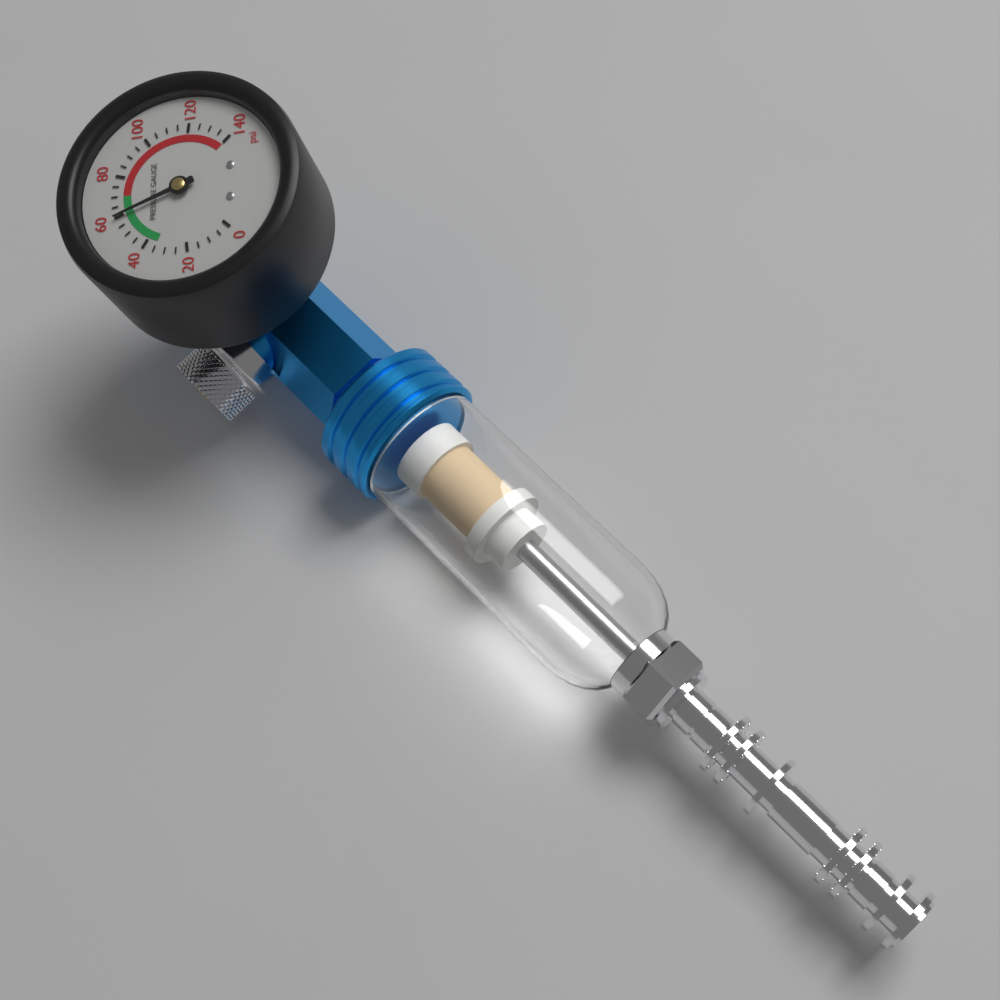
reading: 60 psi
